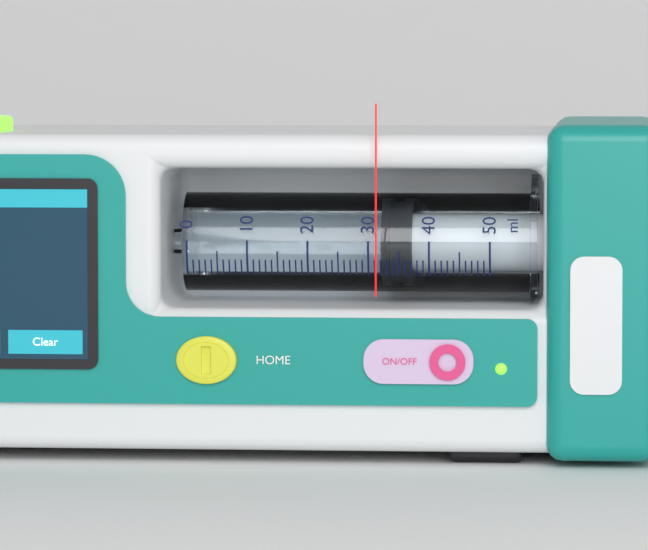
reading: 32 ml
